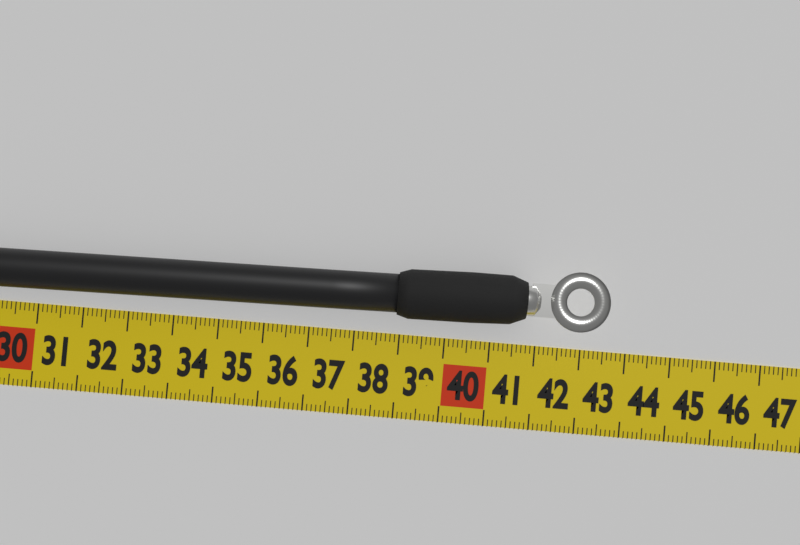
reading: 43.5 cm
